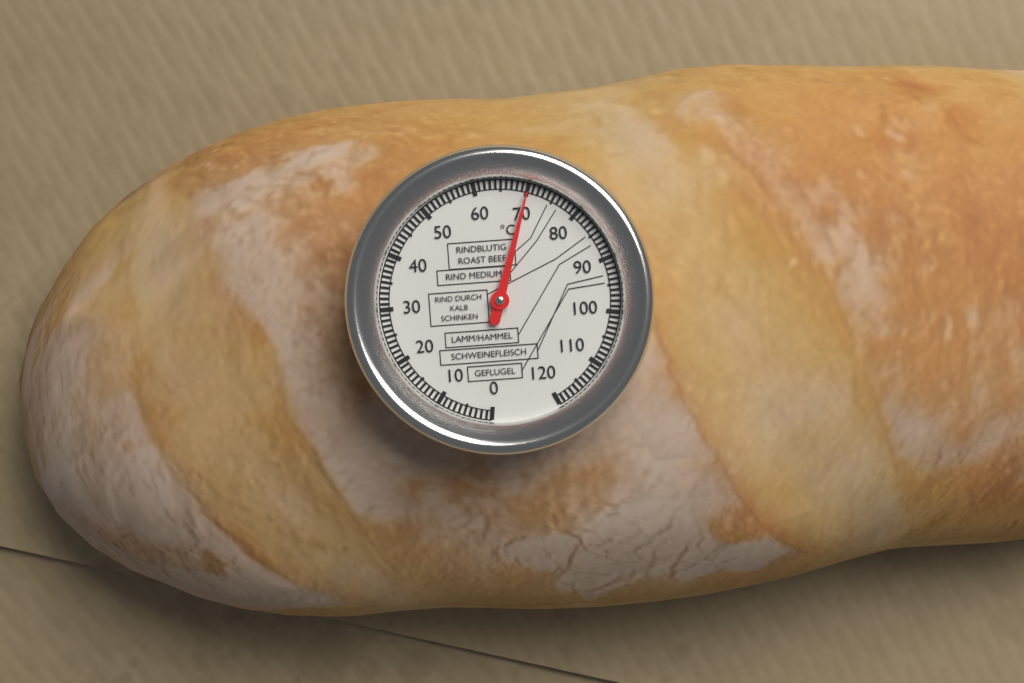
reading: 70 °C
